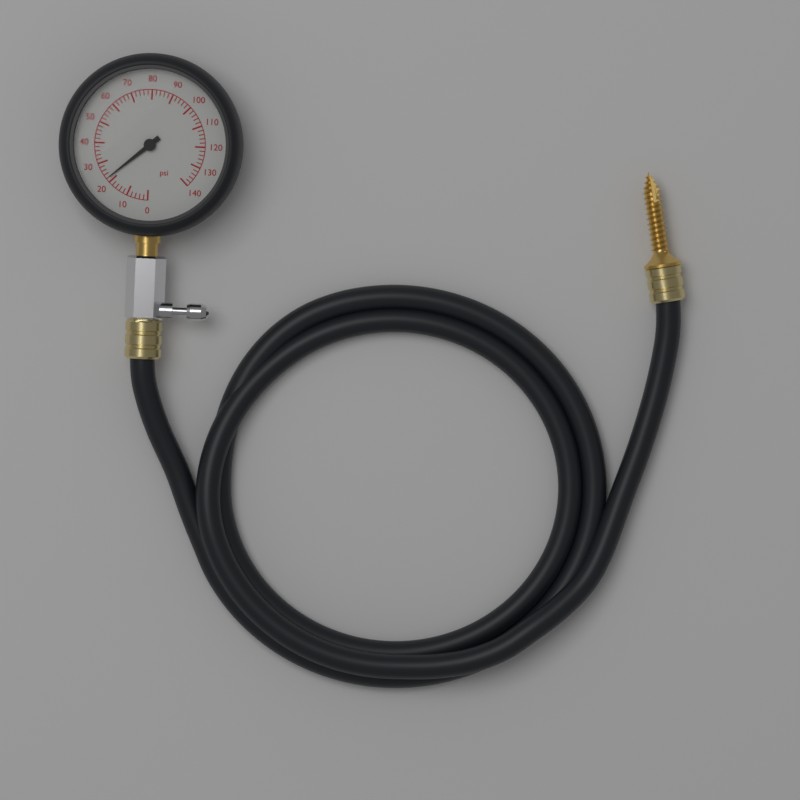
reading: 22 psi
